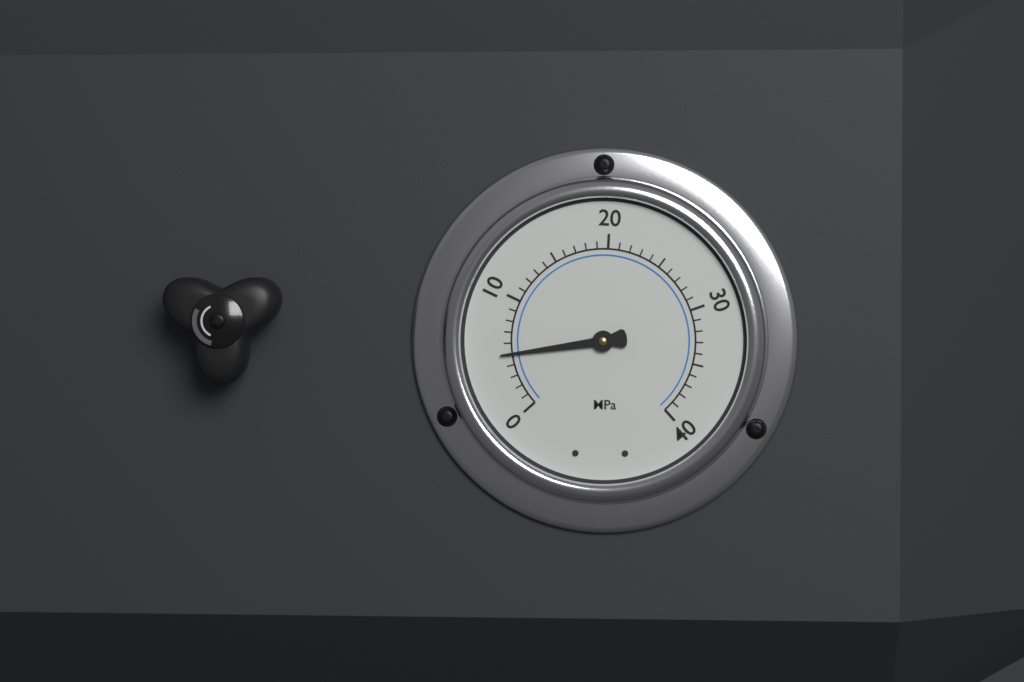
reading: 5 MPa
